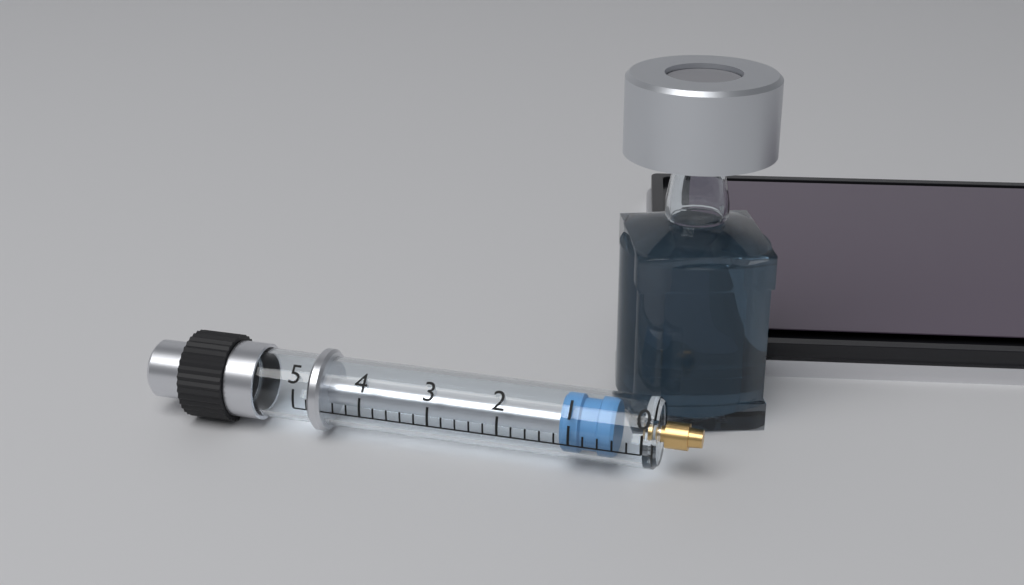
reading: 0.4 (no unit)
